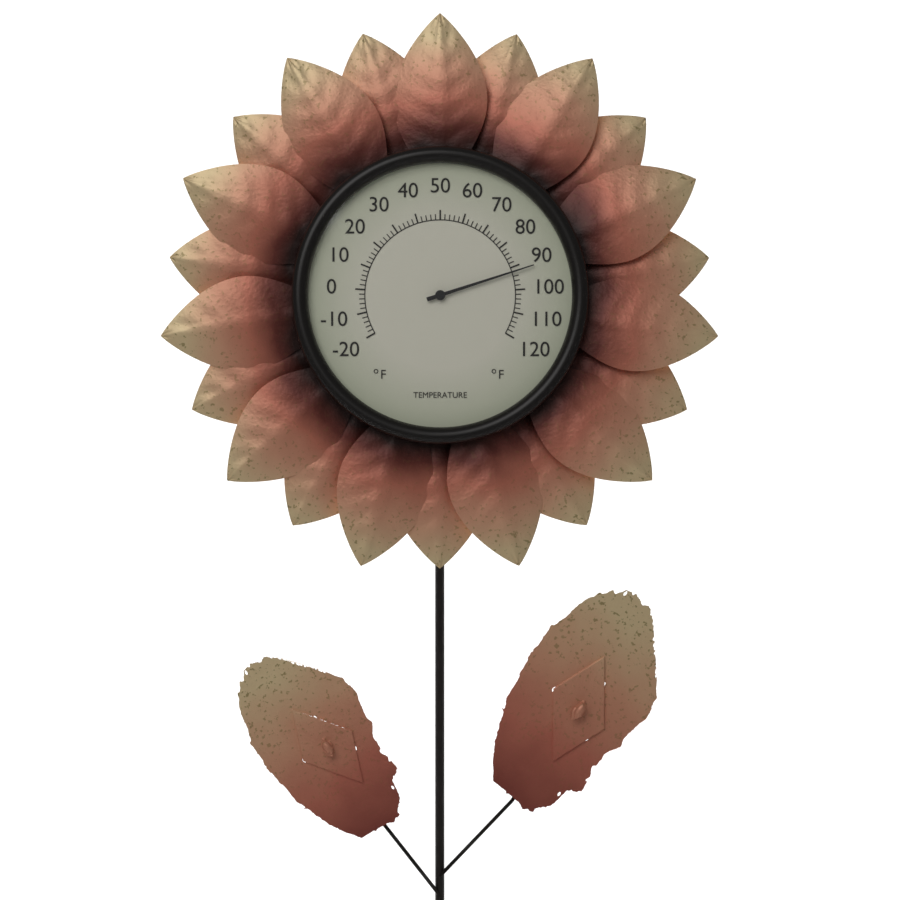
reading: 92 °F
